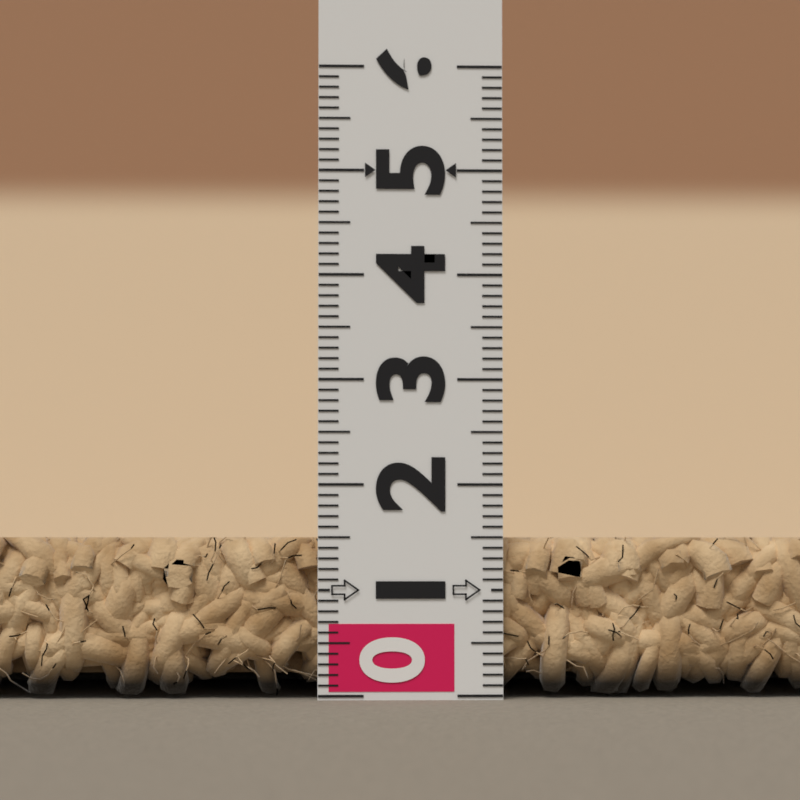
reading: 1.5 (no unit)
